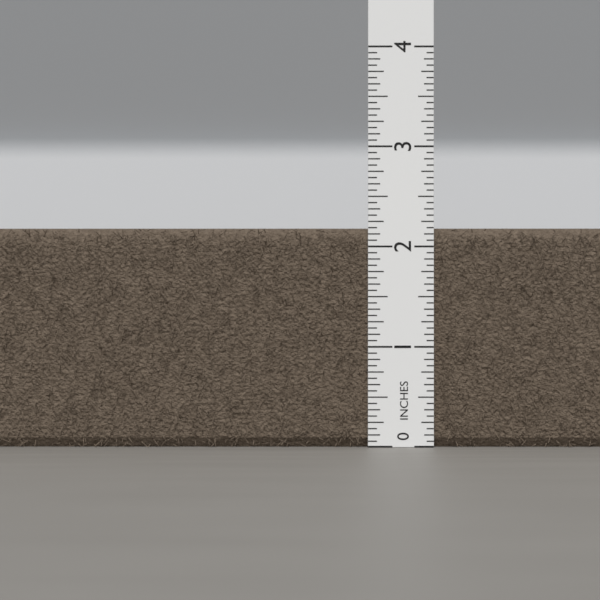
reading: 2.1875 in
